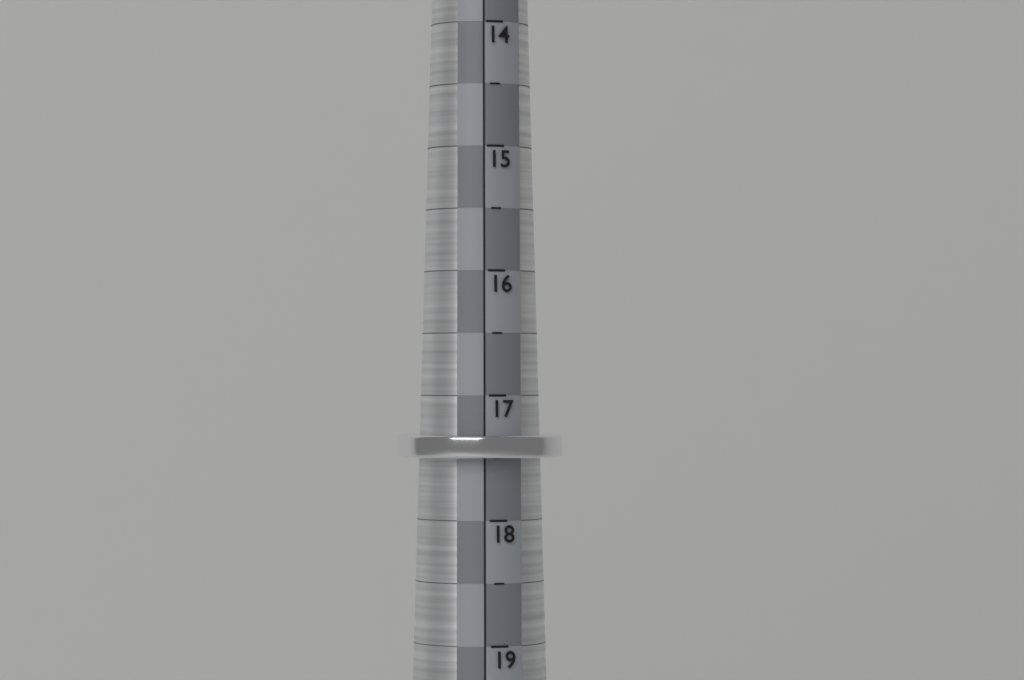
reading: 17.5 (no unit)
